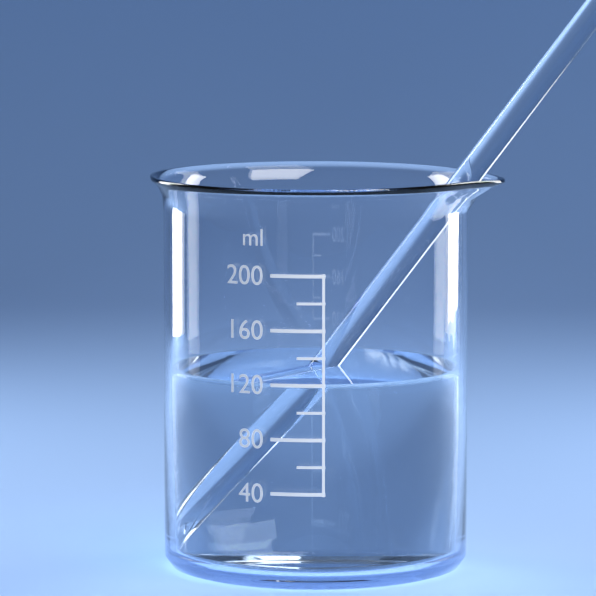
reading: 120 ml
